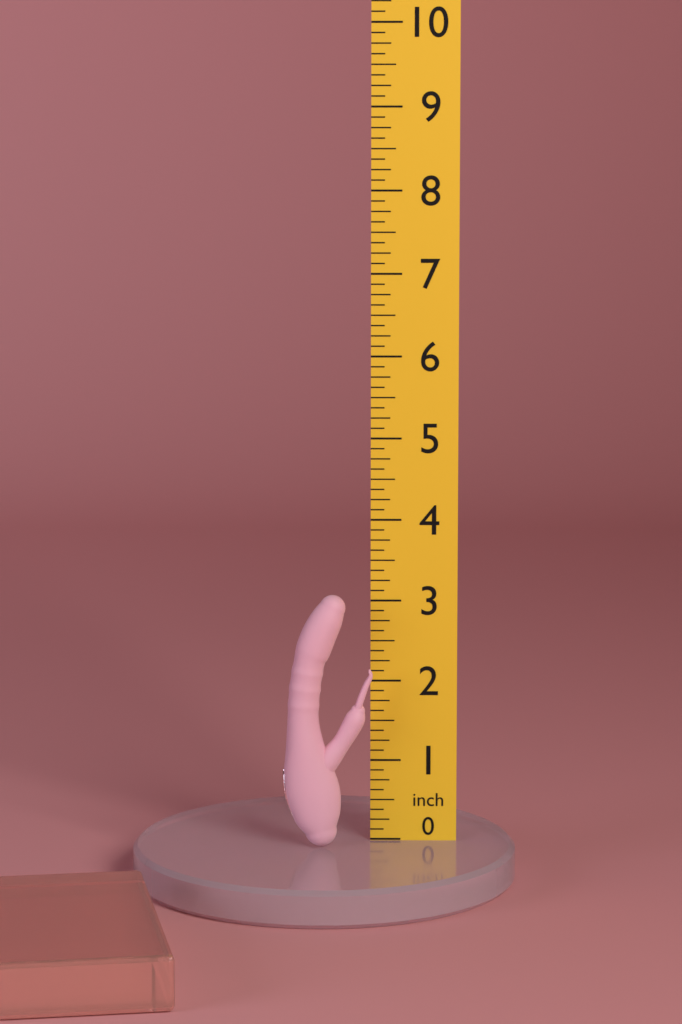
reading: 3.125 inch
